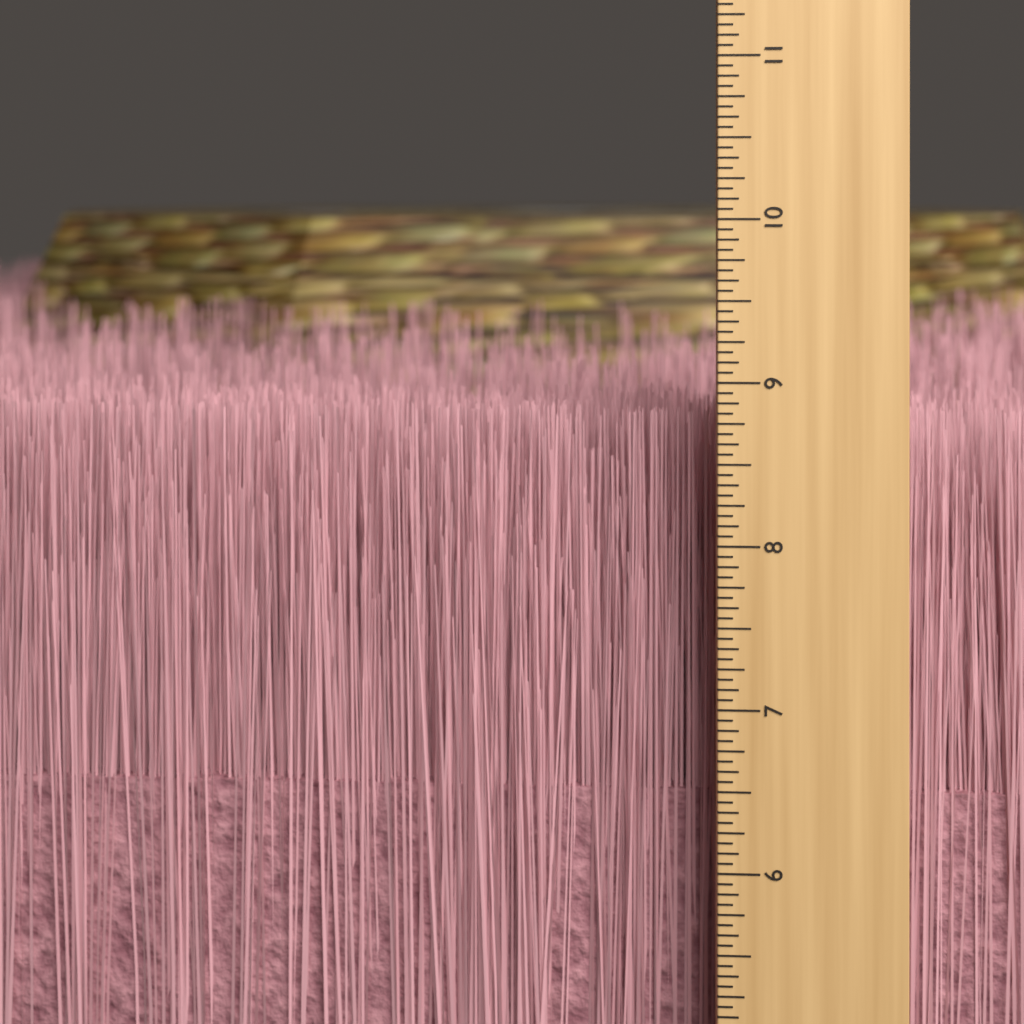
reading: 8.7500 inch
